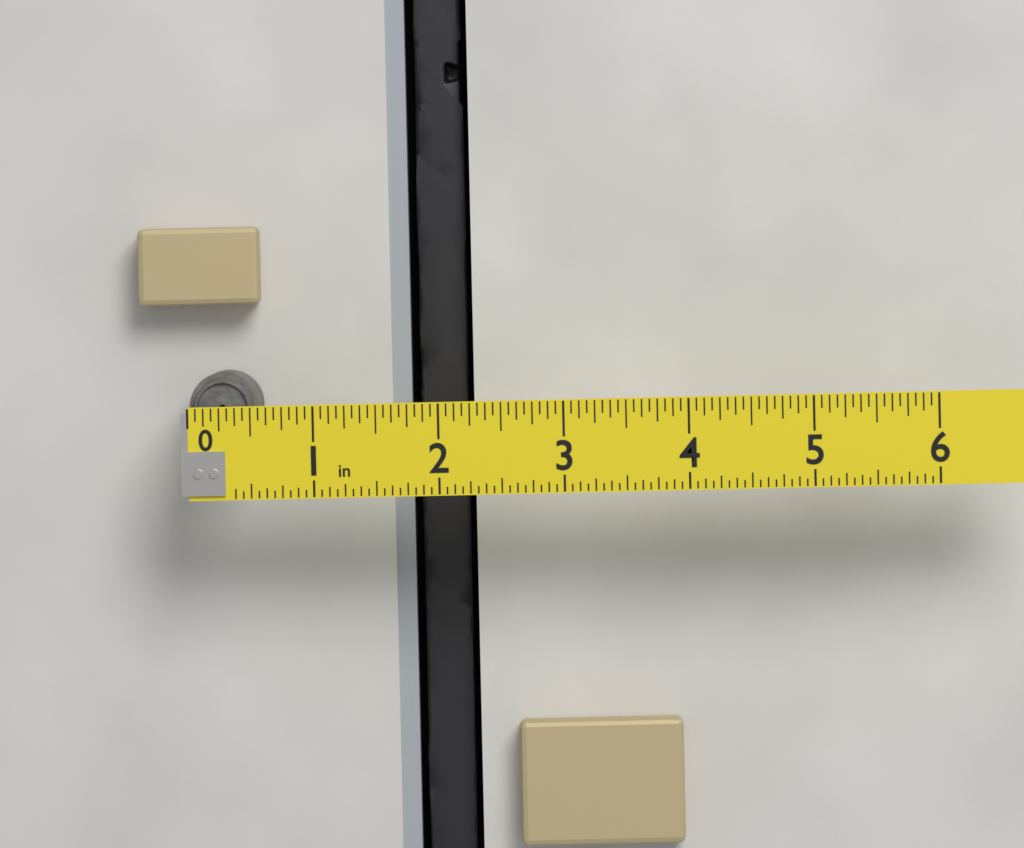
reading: 0.5625 in
